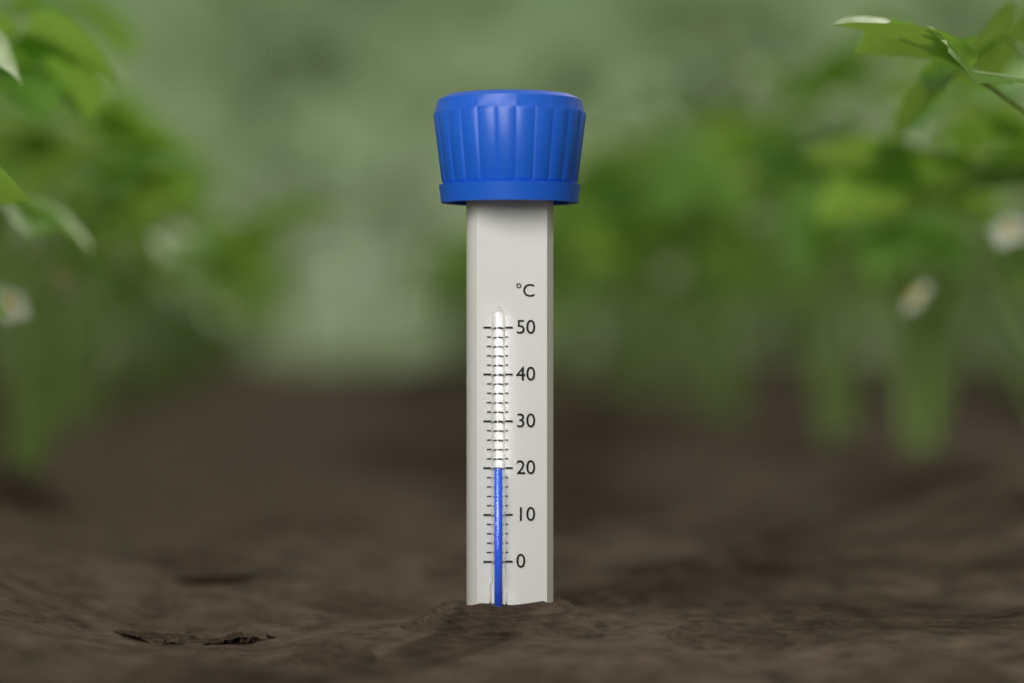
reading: 20 °C
